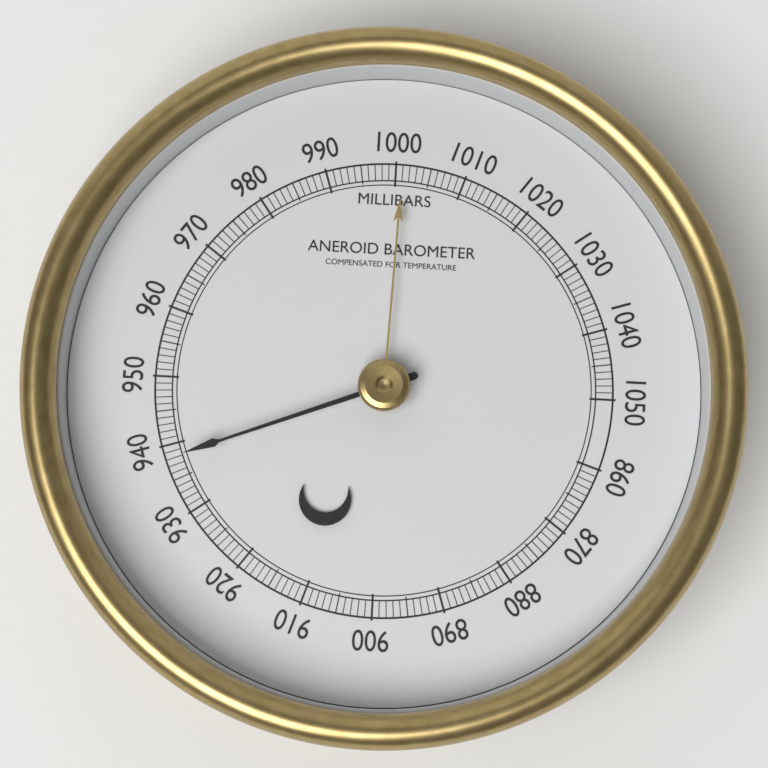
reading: 938 mbar
